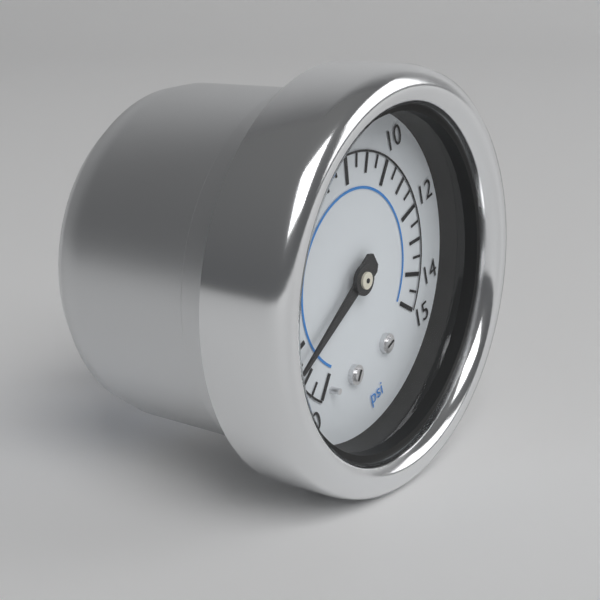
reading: 1.5 psi
